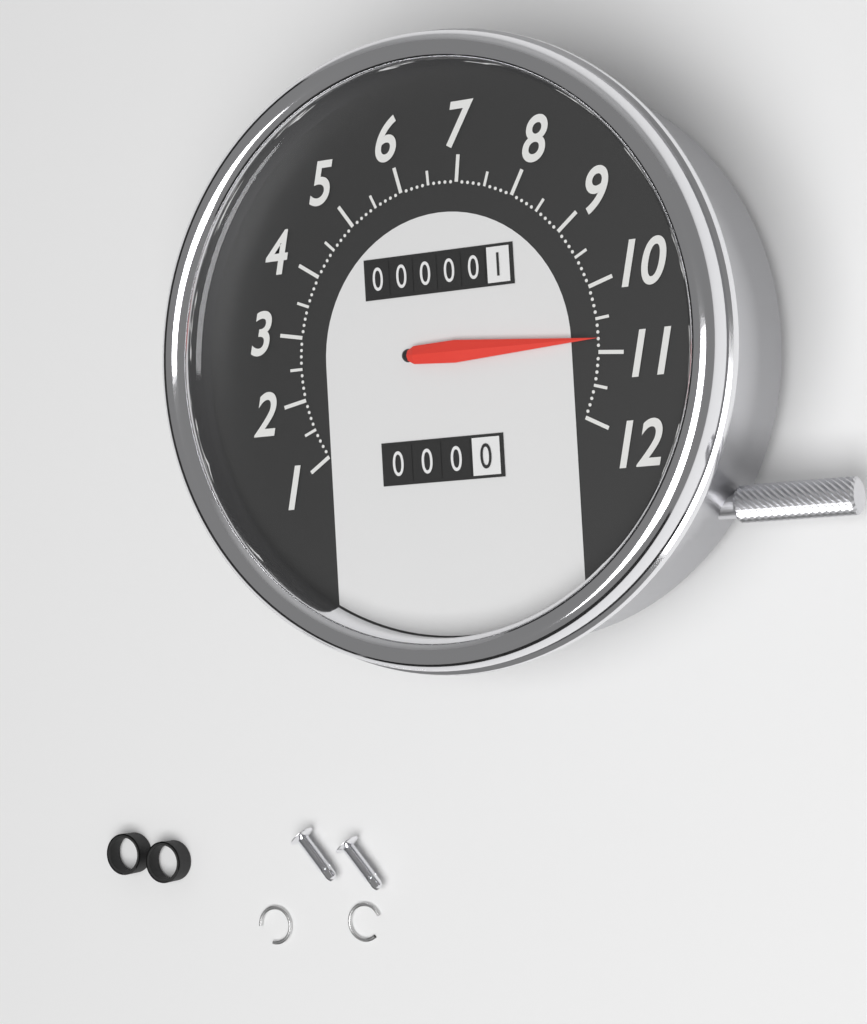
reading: 10.8 (no unit)
